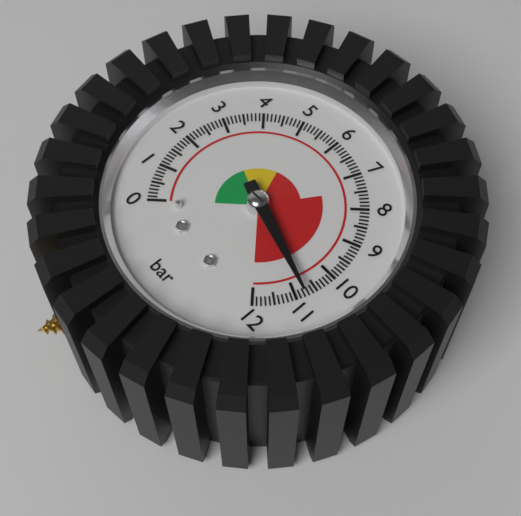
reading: 10.8 bar
